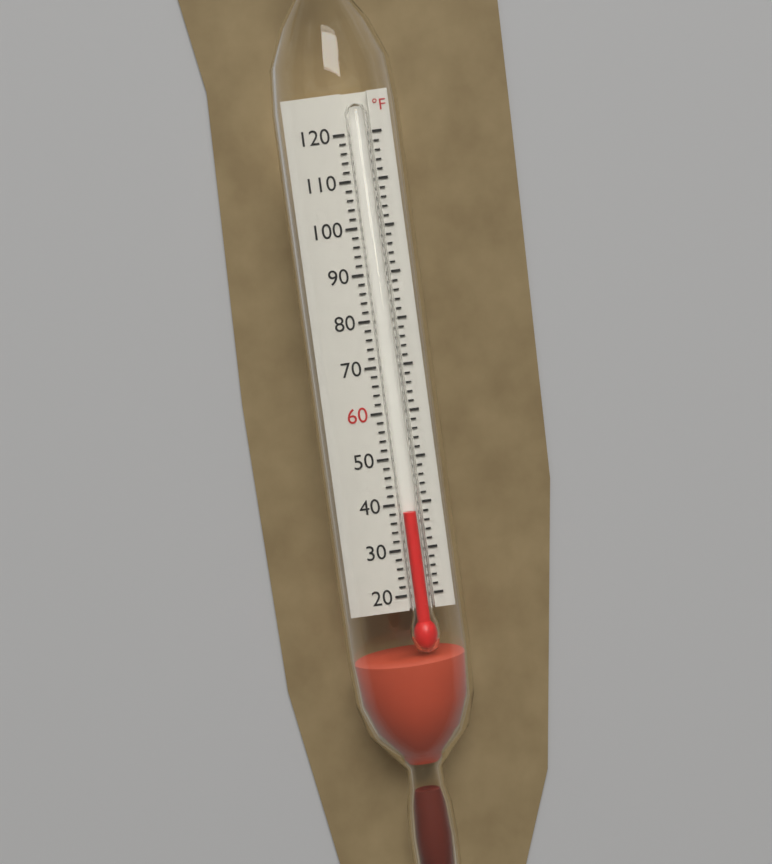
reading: 38 °F
